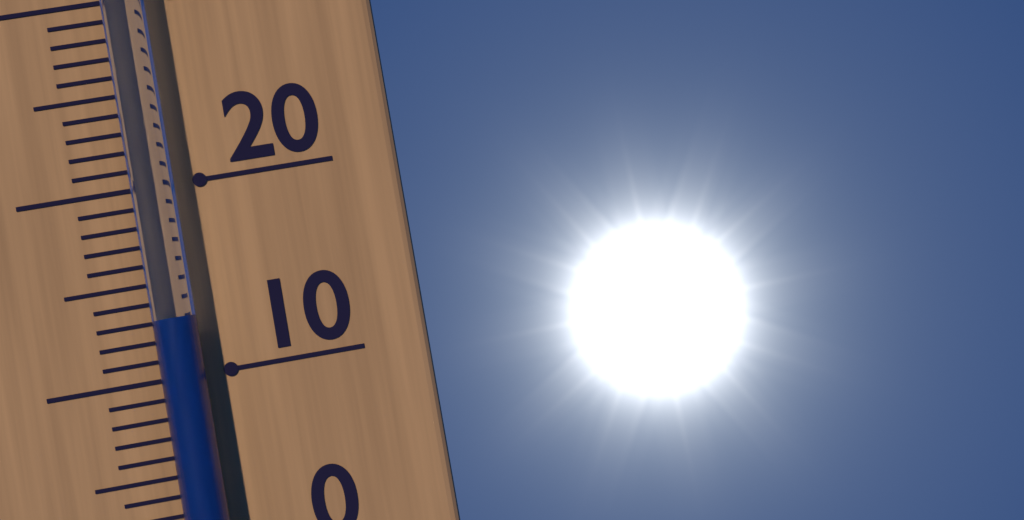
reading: 13 °C
